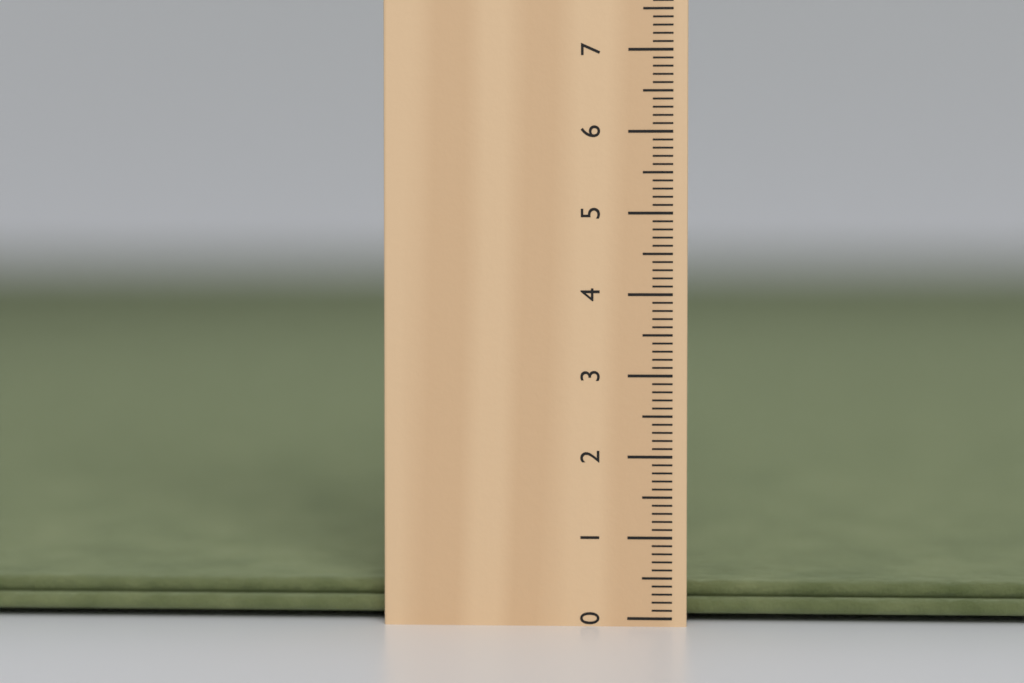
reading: 0.4 cm
